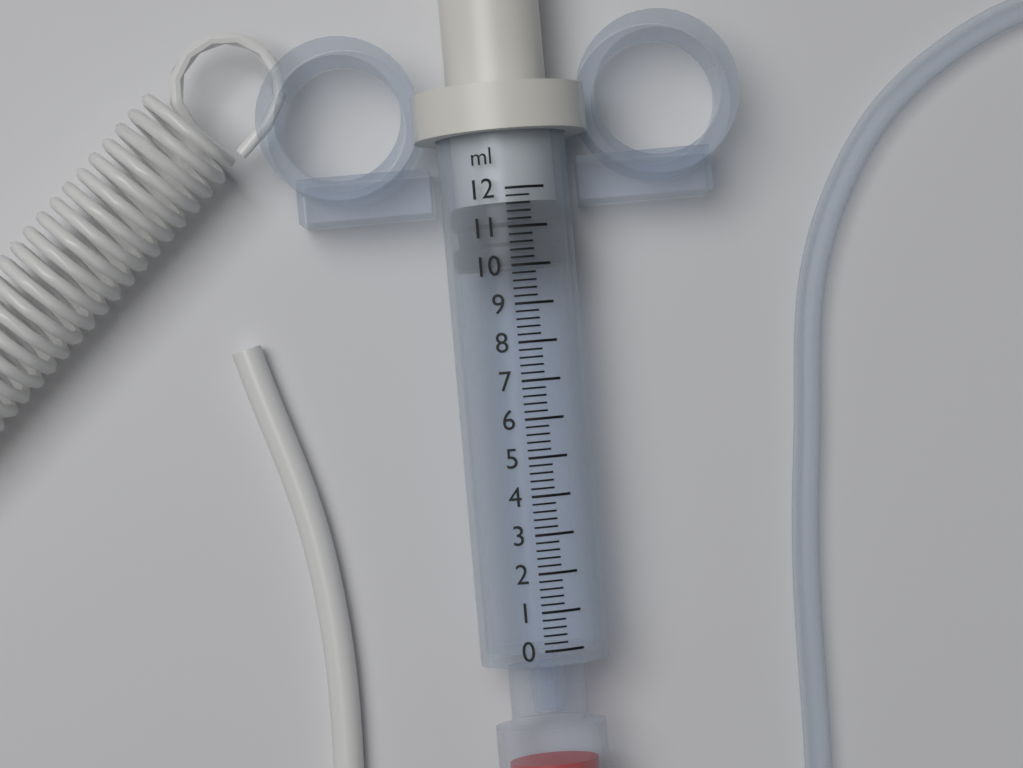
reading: 10.0 ml
